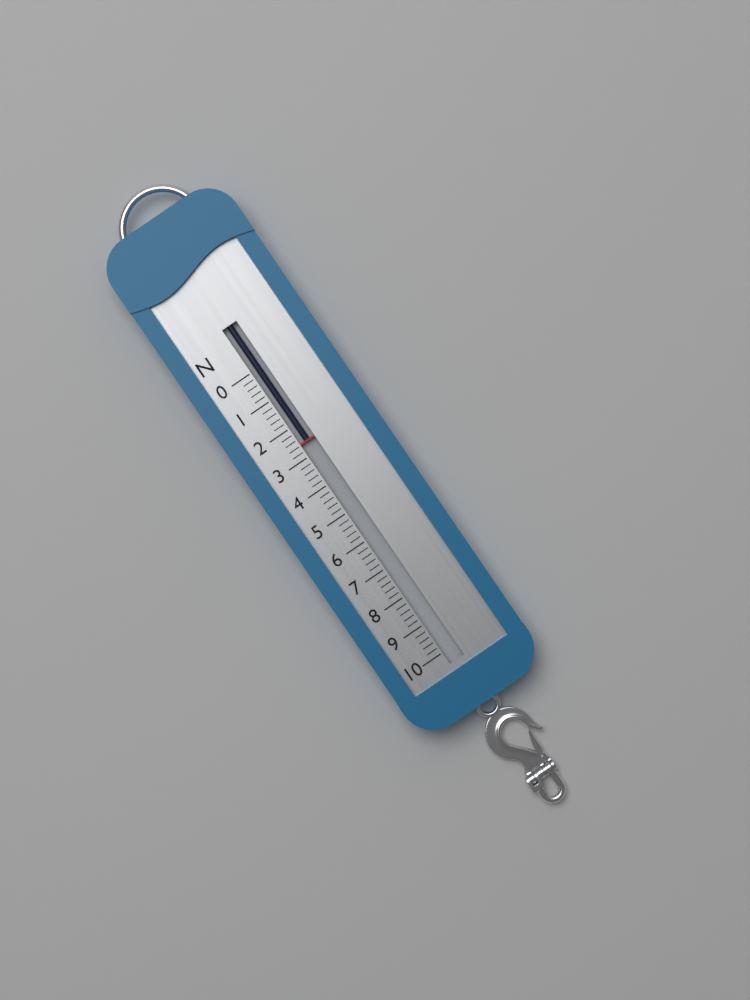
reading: 2.6 N
